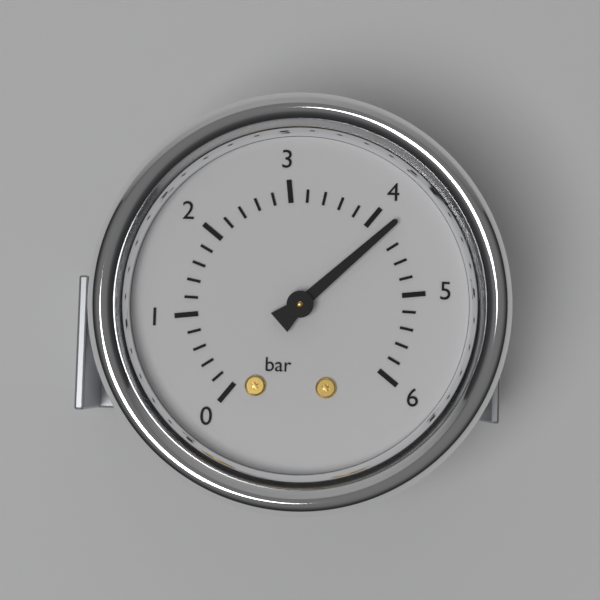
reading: 4.2 bar
